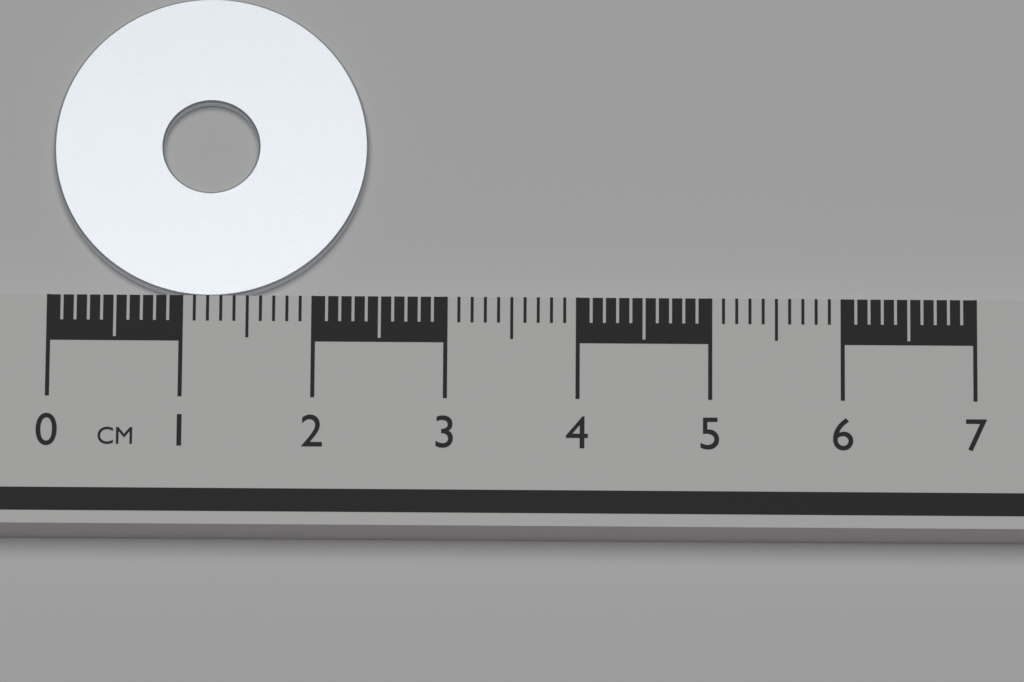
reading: 2.4 cm
